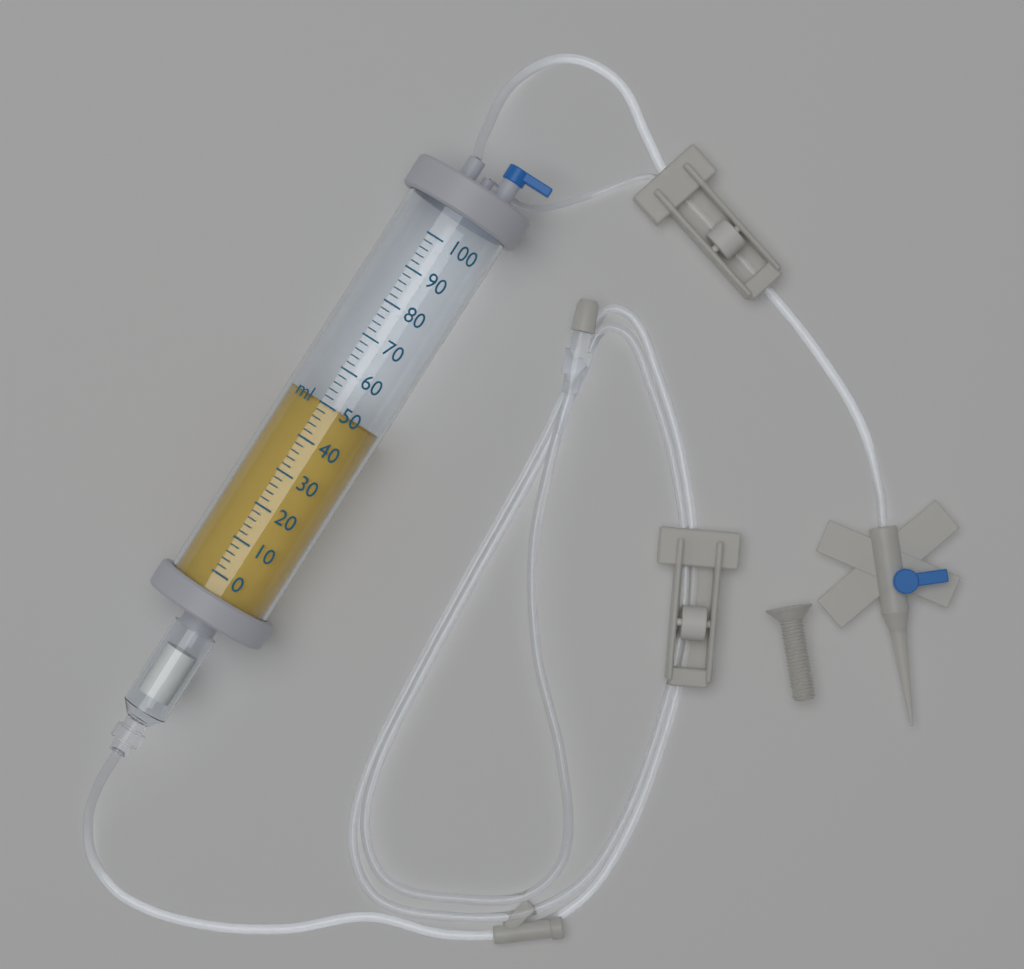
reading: 50 ml
